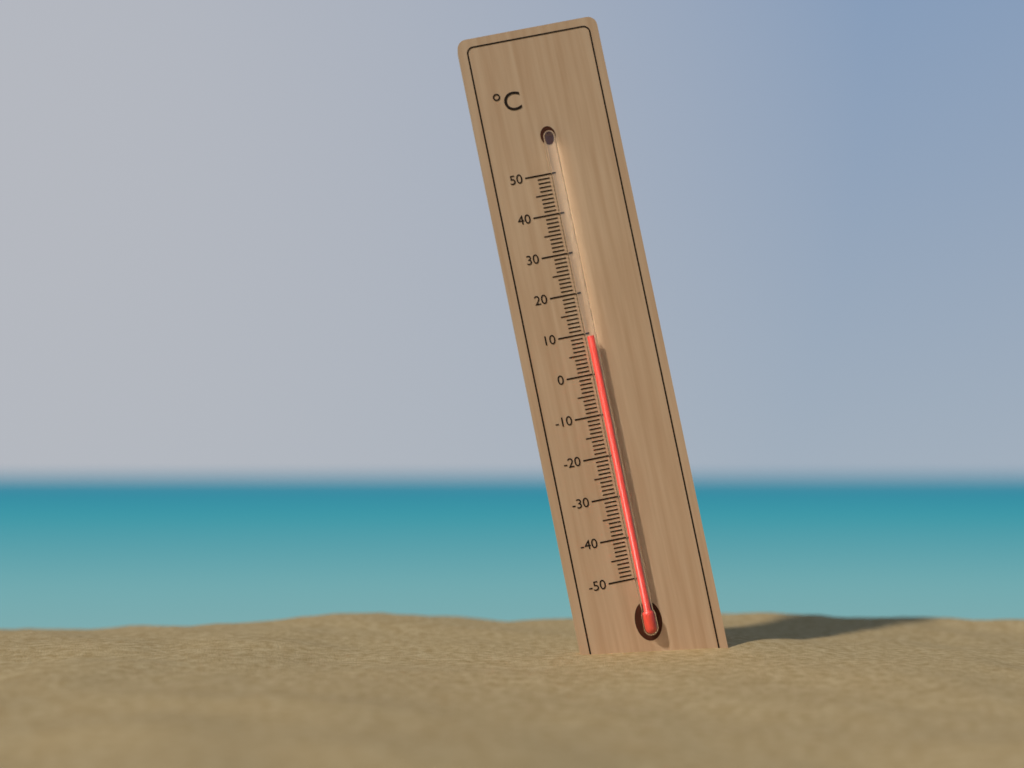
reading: 9 °C
